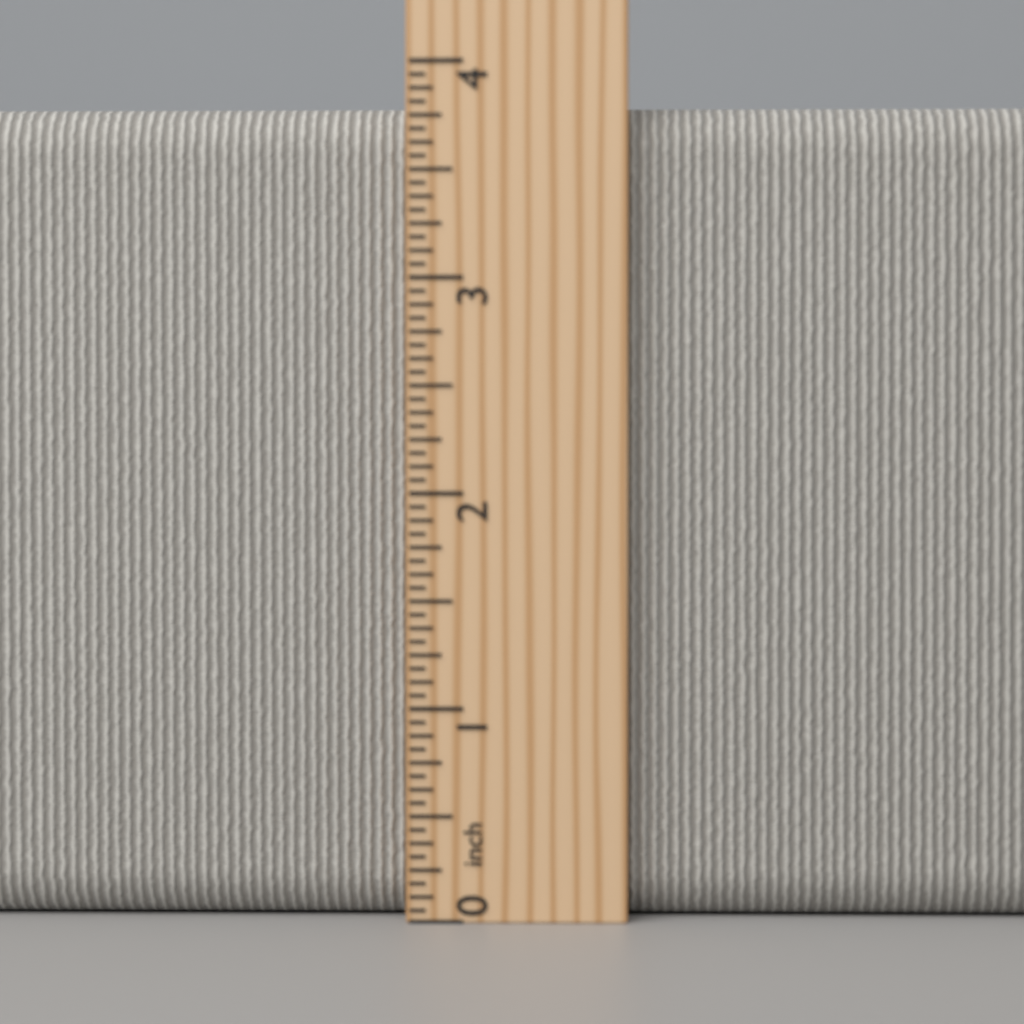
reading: 3.8125 inch
